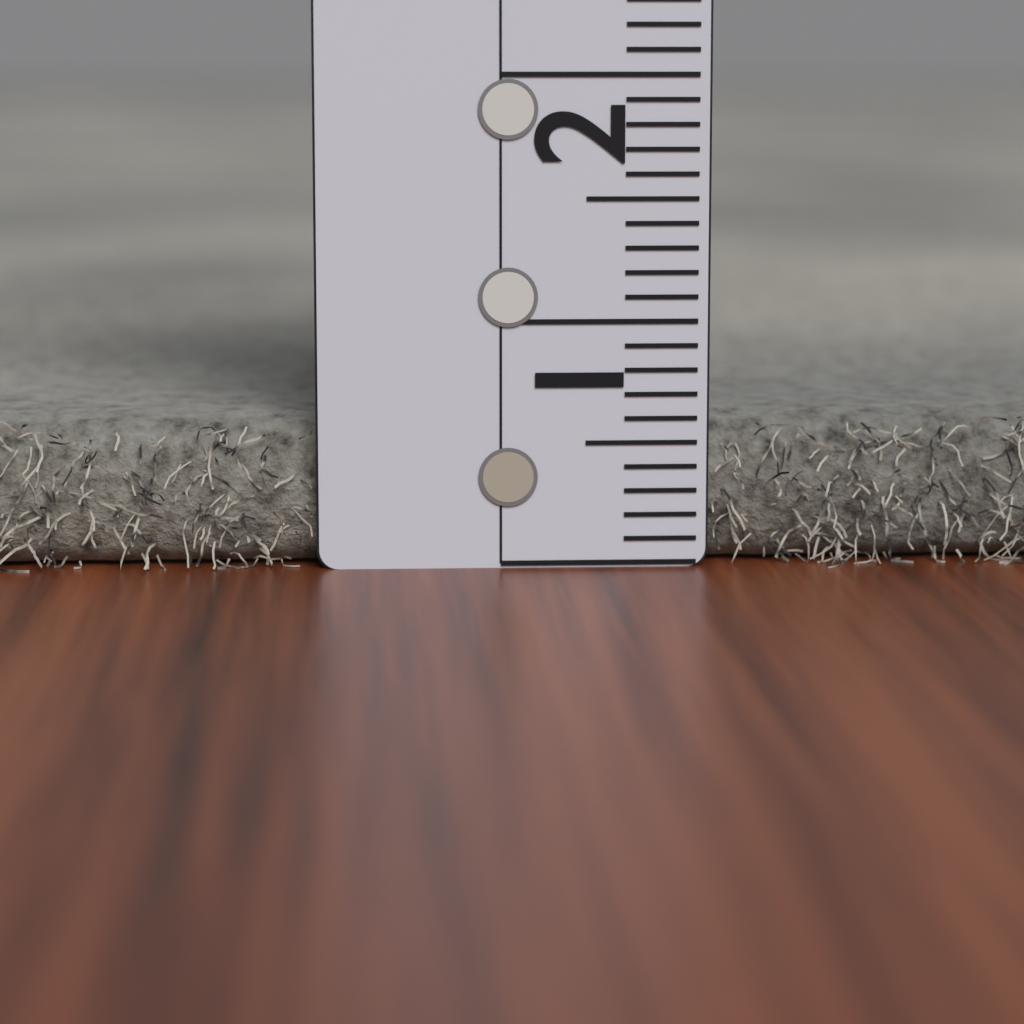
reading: 0.6 (no unit)
